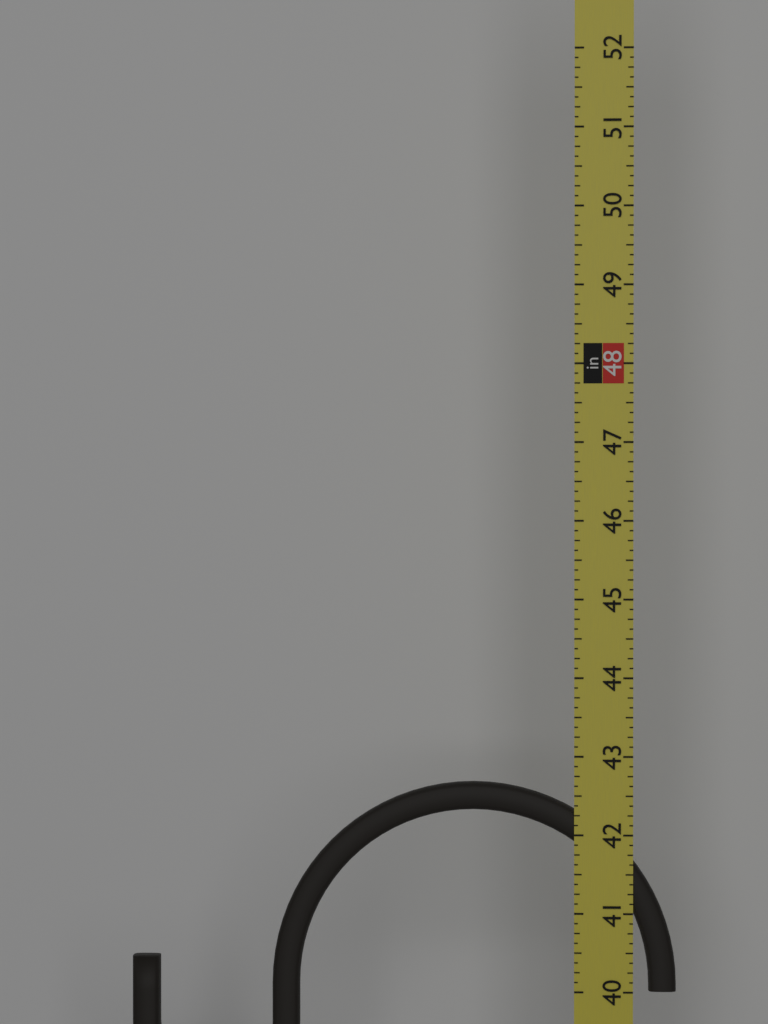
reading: 42.625 in
